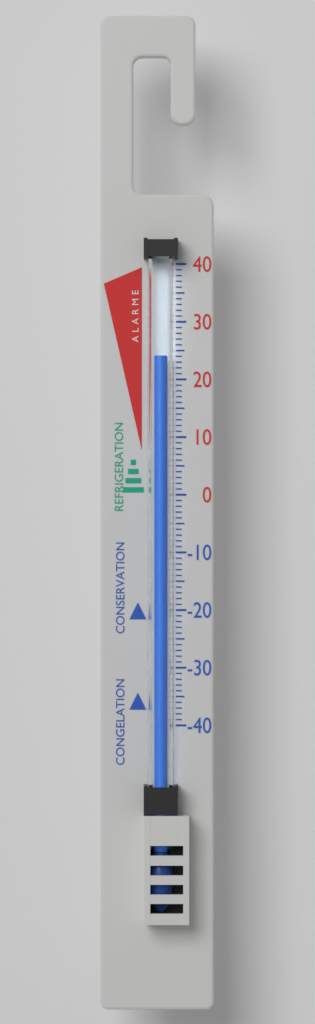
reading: 24 (no unit)
